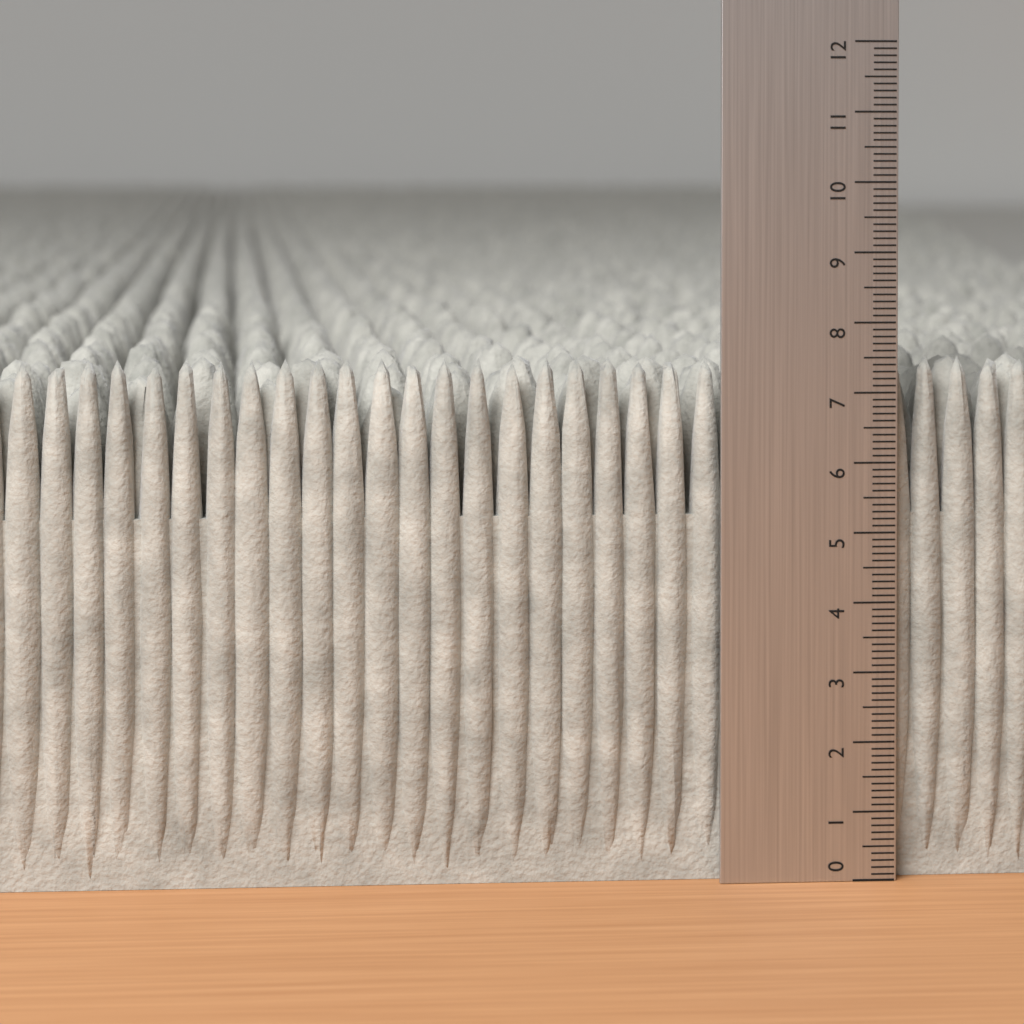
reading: 7.5 (no unit)
